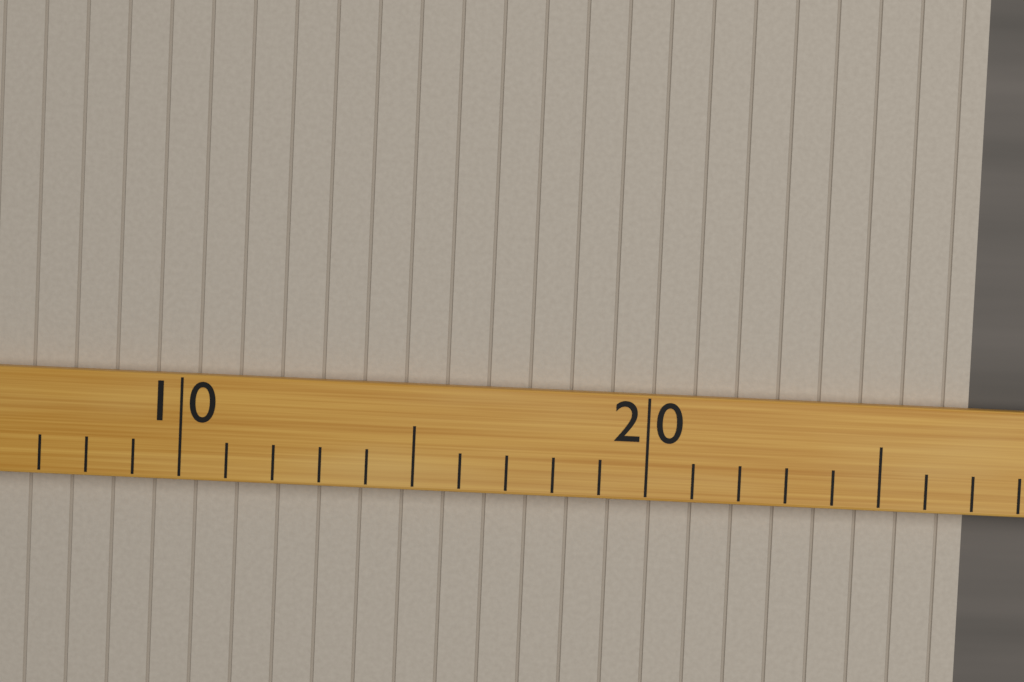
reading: 27 (no unit)
